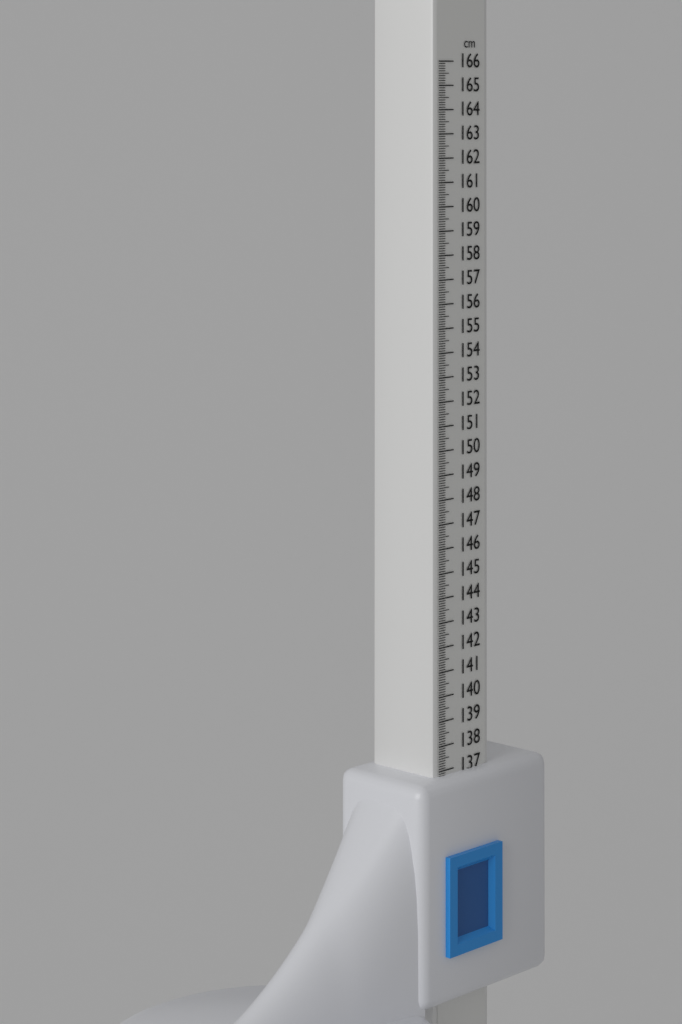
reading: 136.8 cm
